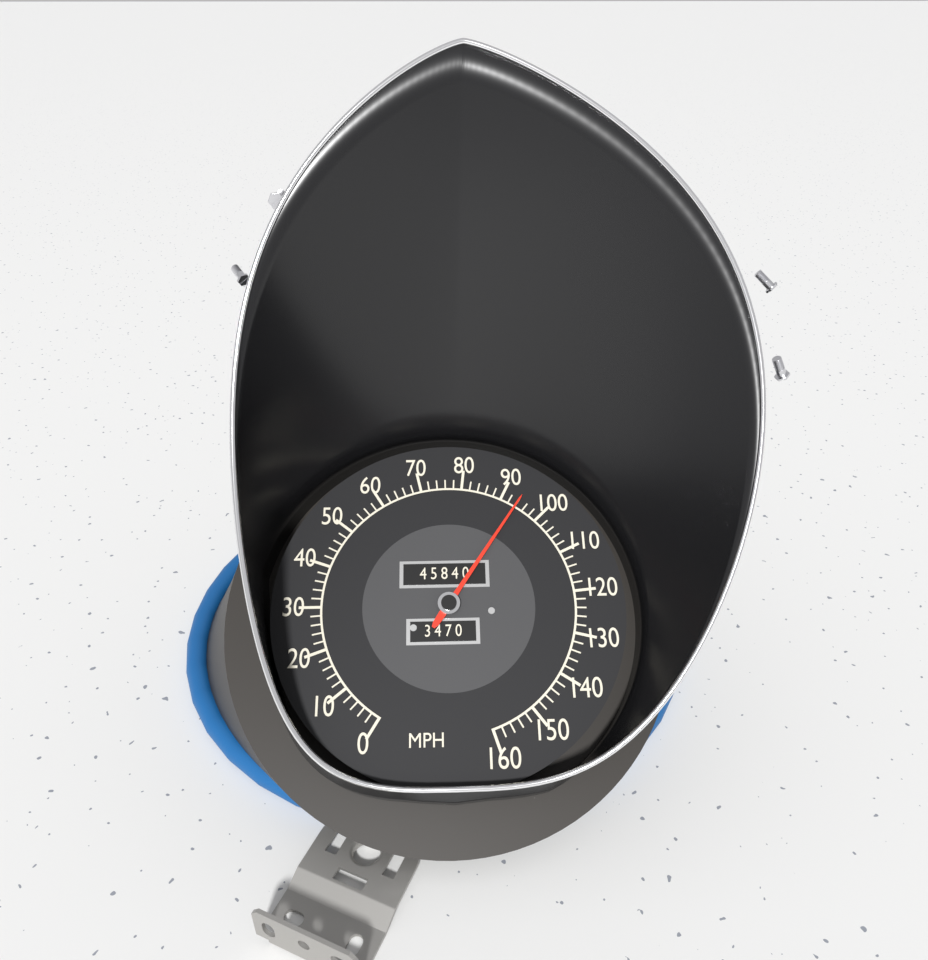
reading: 94 MPH
